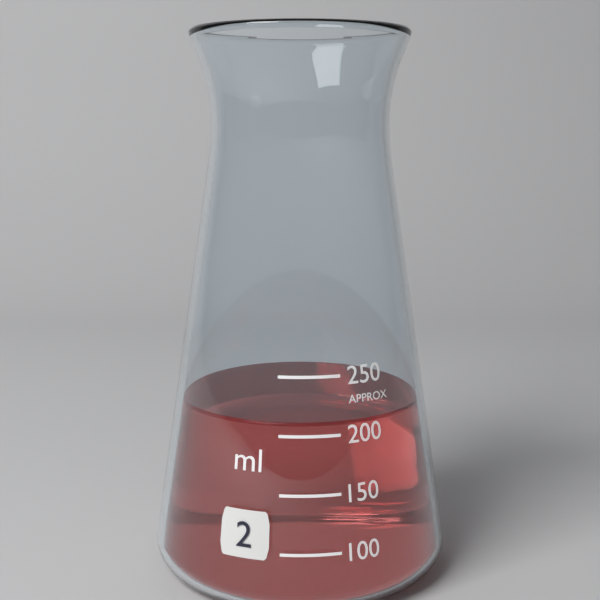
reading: 210 ml
